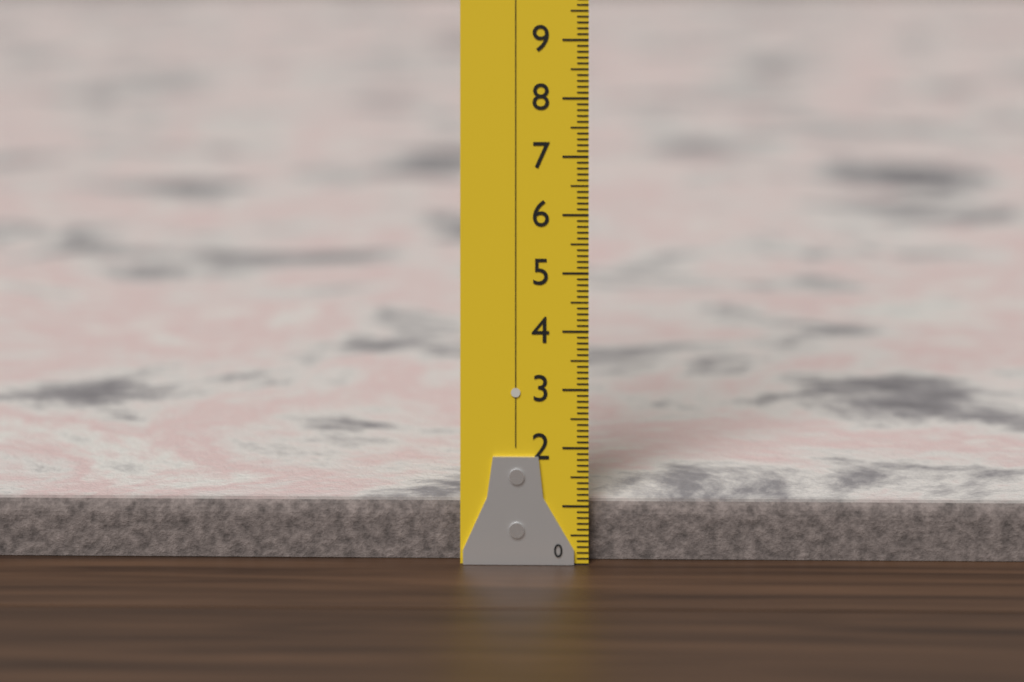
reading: 1.0 (no unit)
